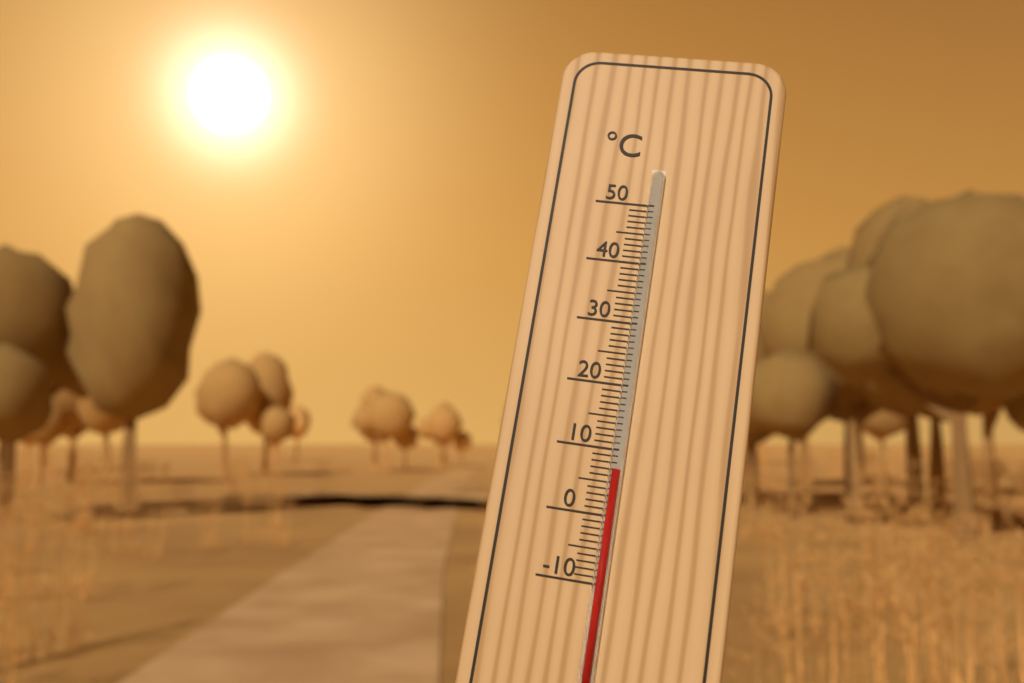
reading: 7 °C
